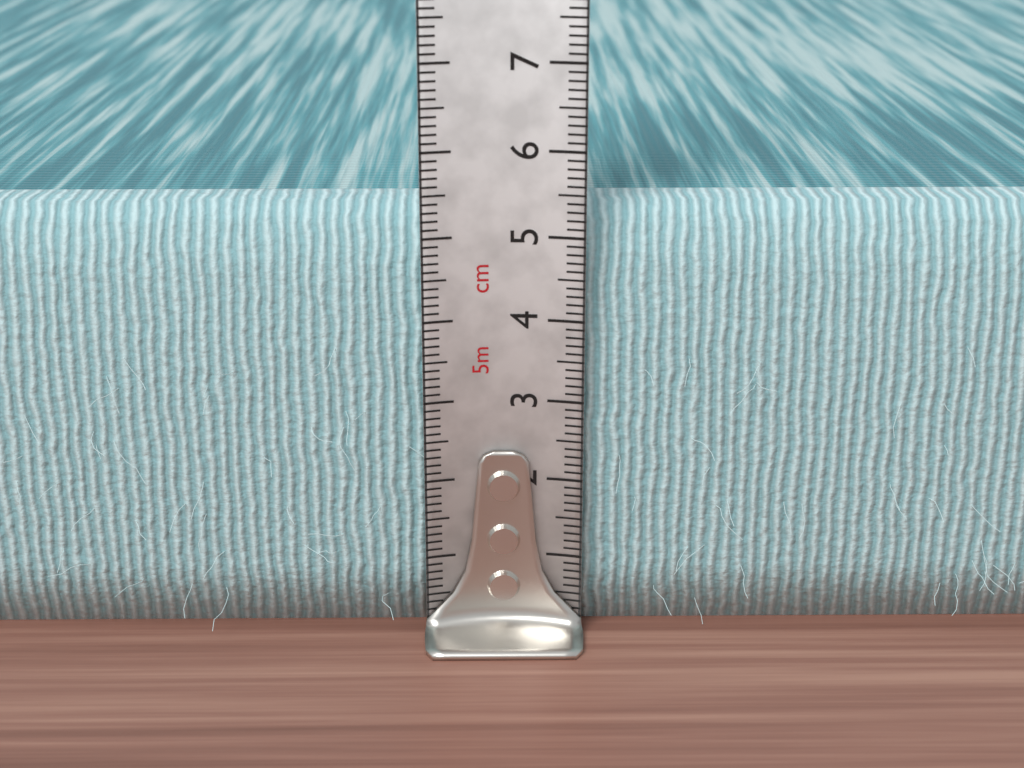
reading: 5.3 cm
